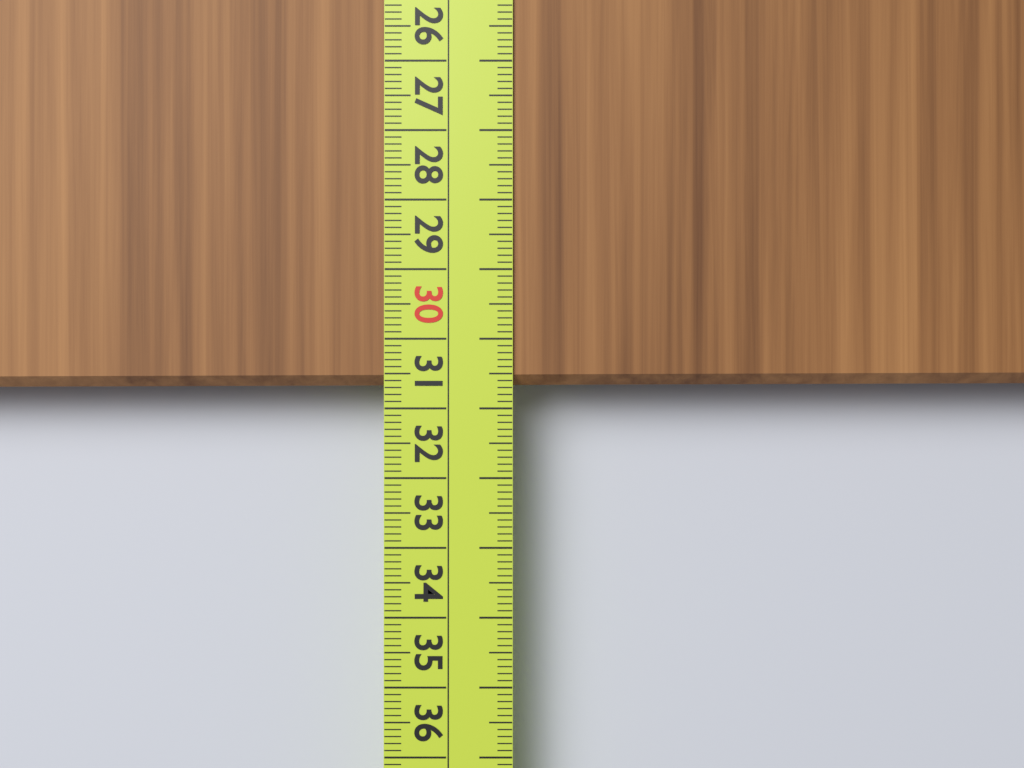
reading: 30.7 cm
